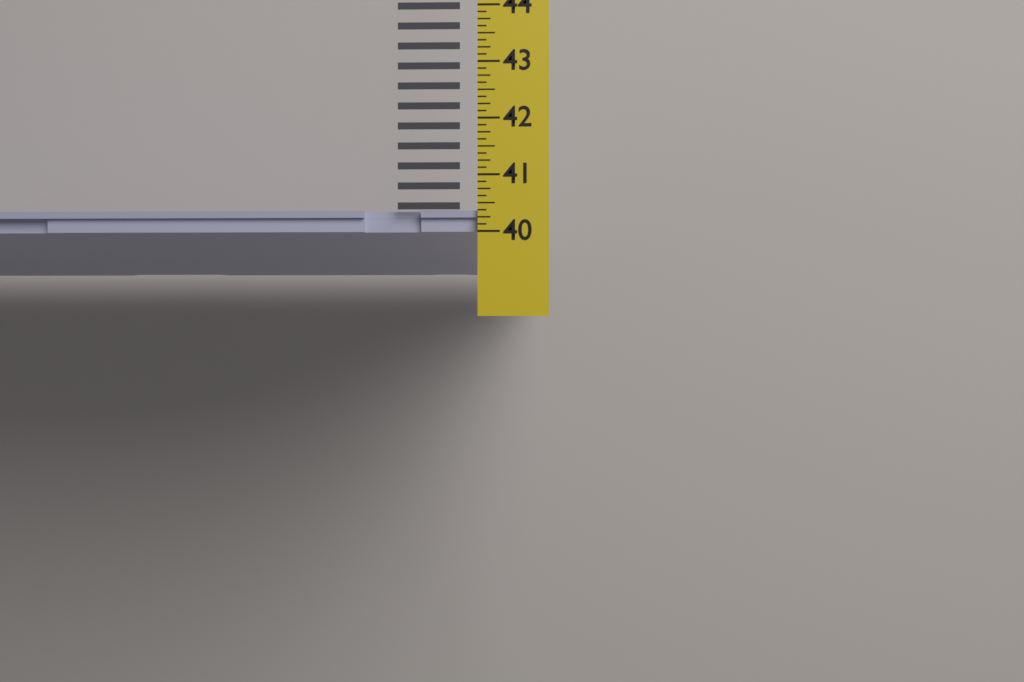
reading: 40.375 in
